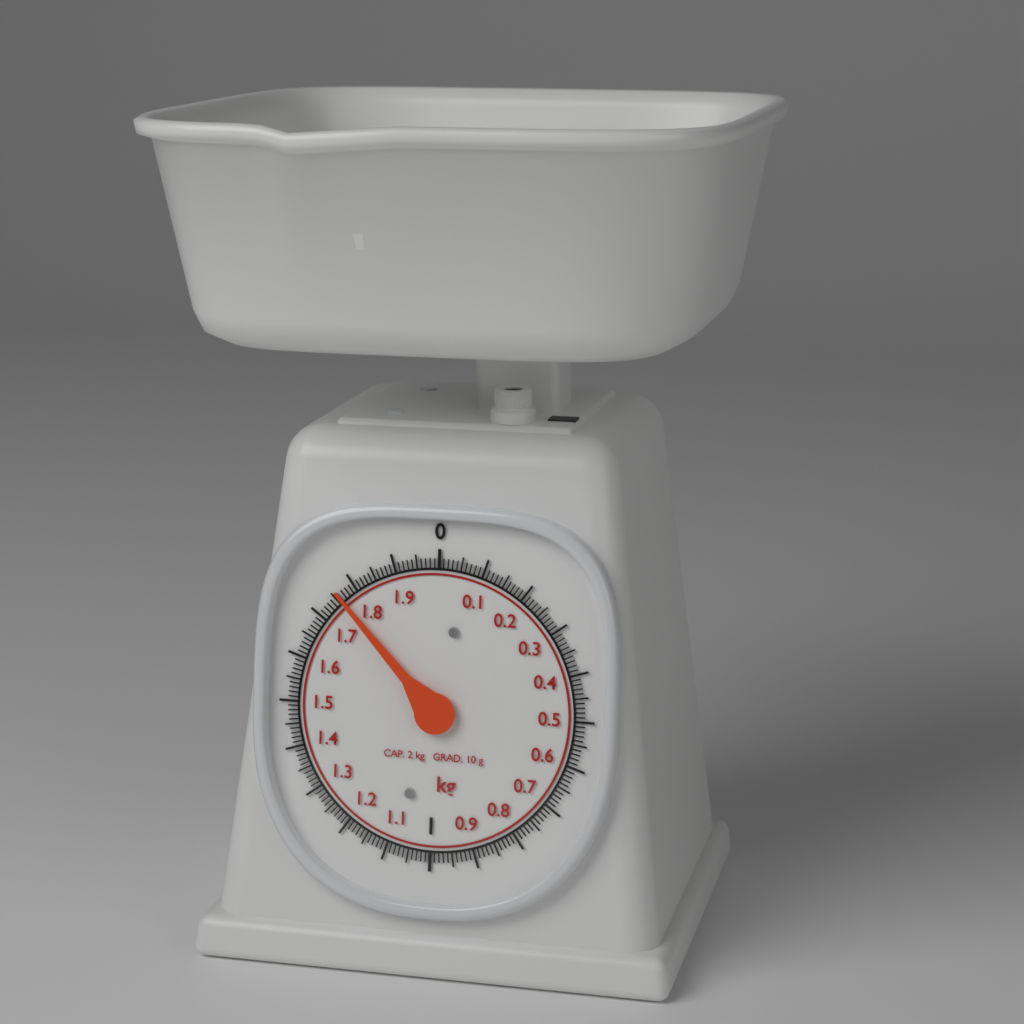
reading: 1.76 kg
